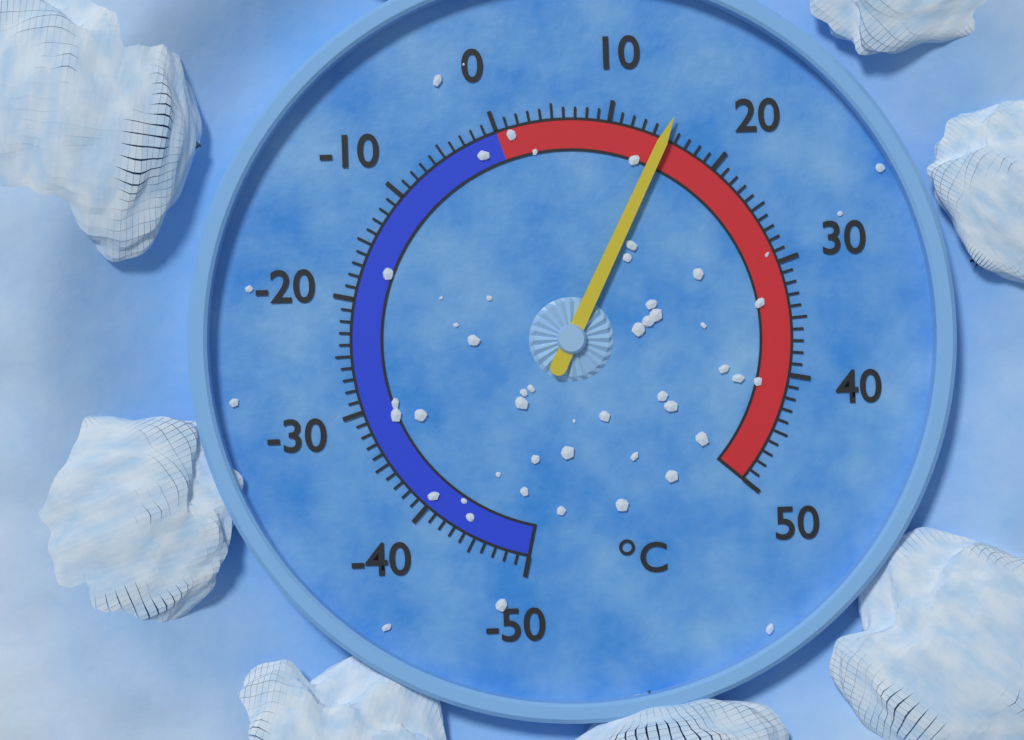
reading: 15 °C
